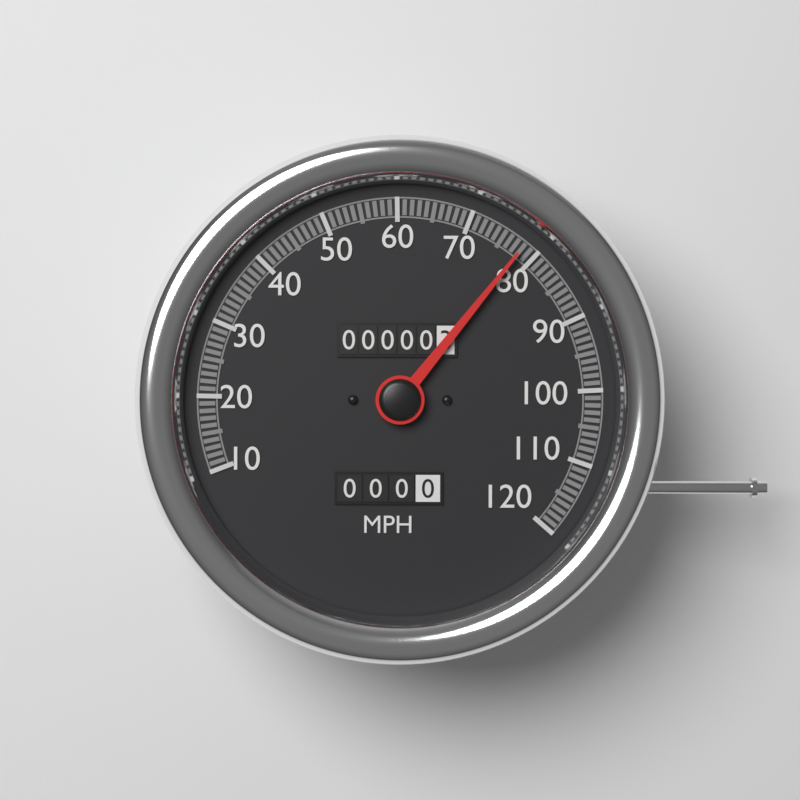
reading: 78 MPH
